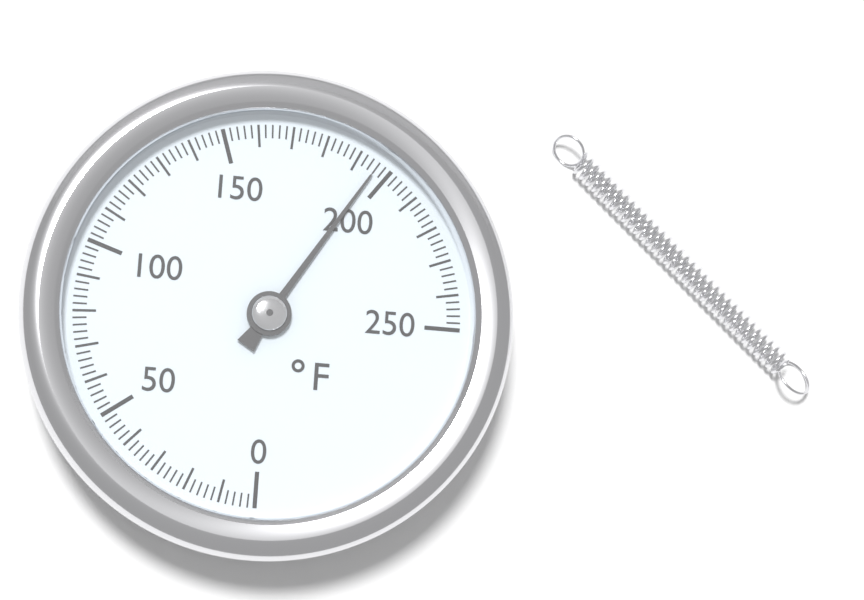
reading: 196 °F
